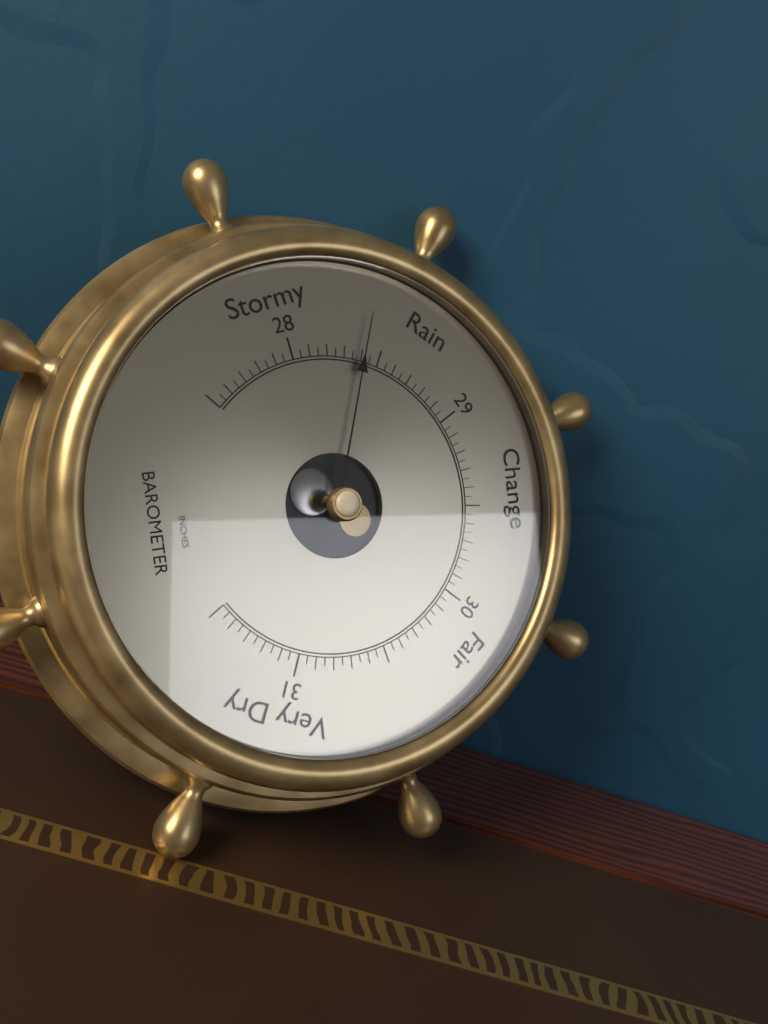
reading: 28.40 inHg
